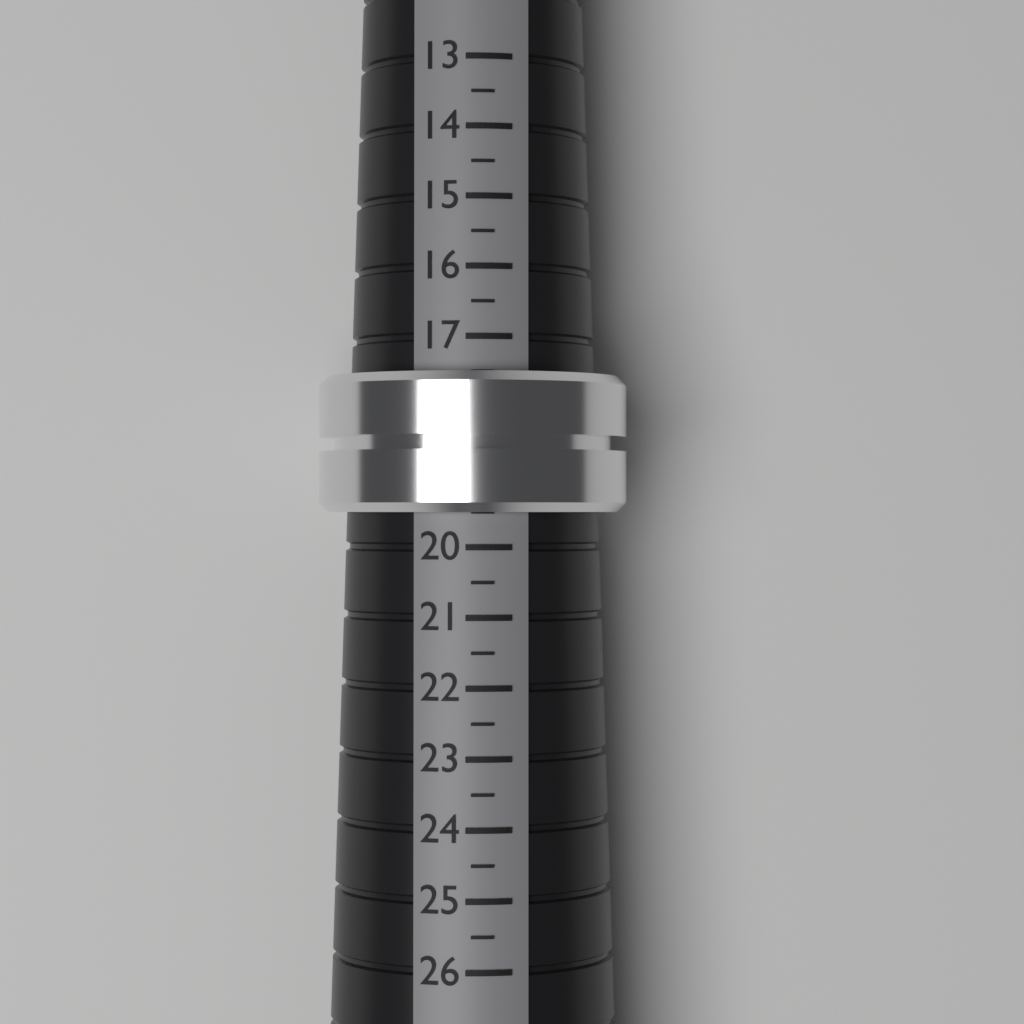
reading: 19.5 (no unit)
